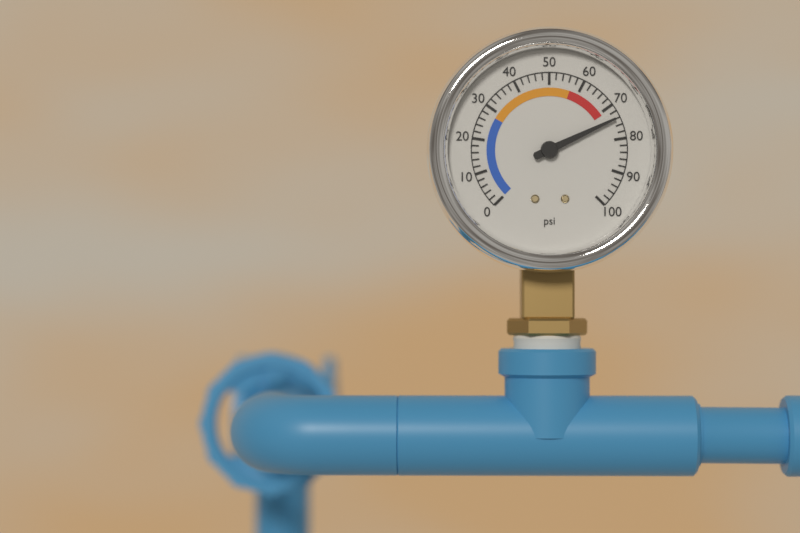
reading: 74 psi
